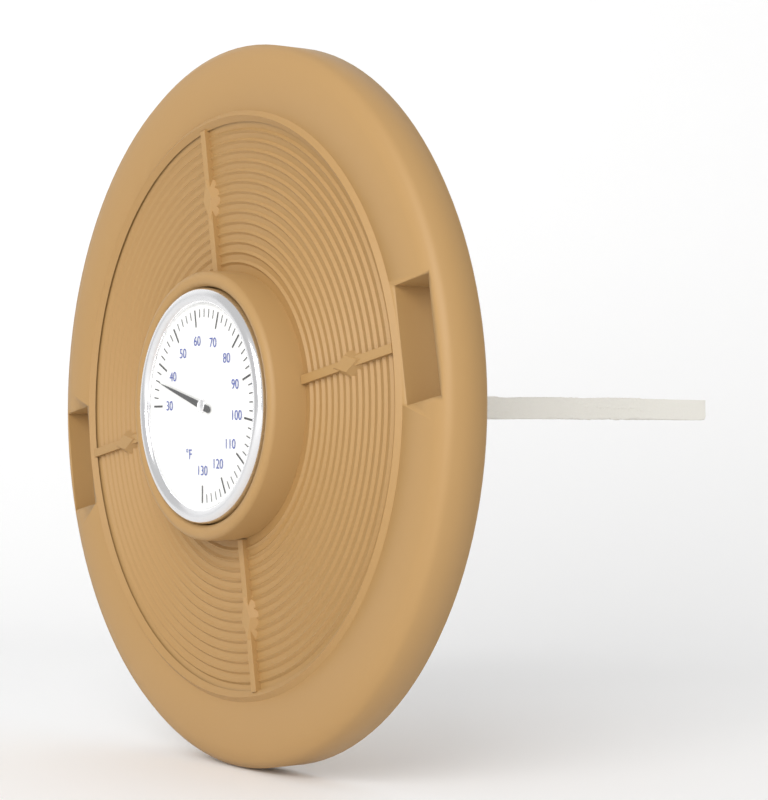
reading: 36 °F
